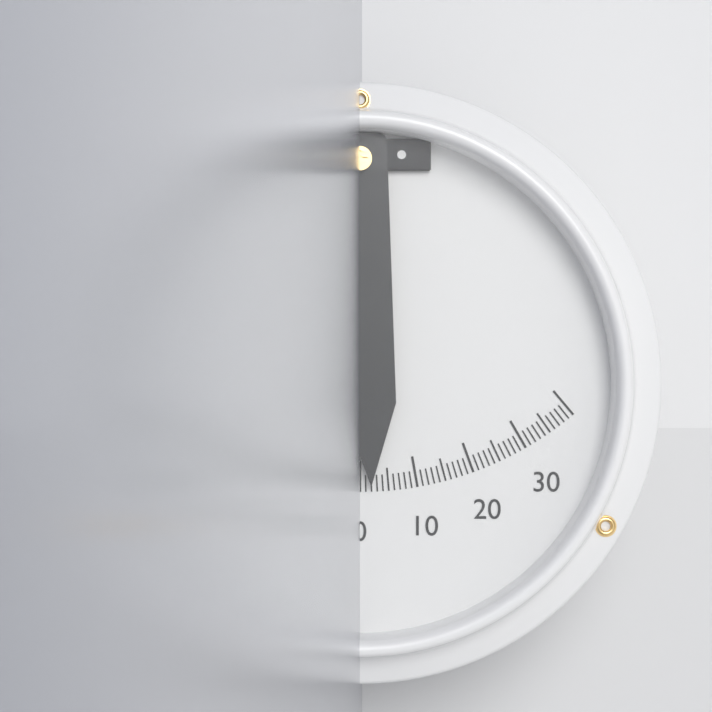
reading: 2 (no unit)
